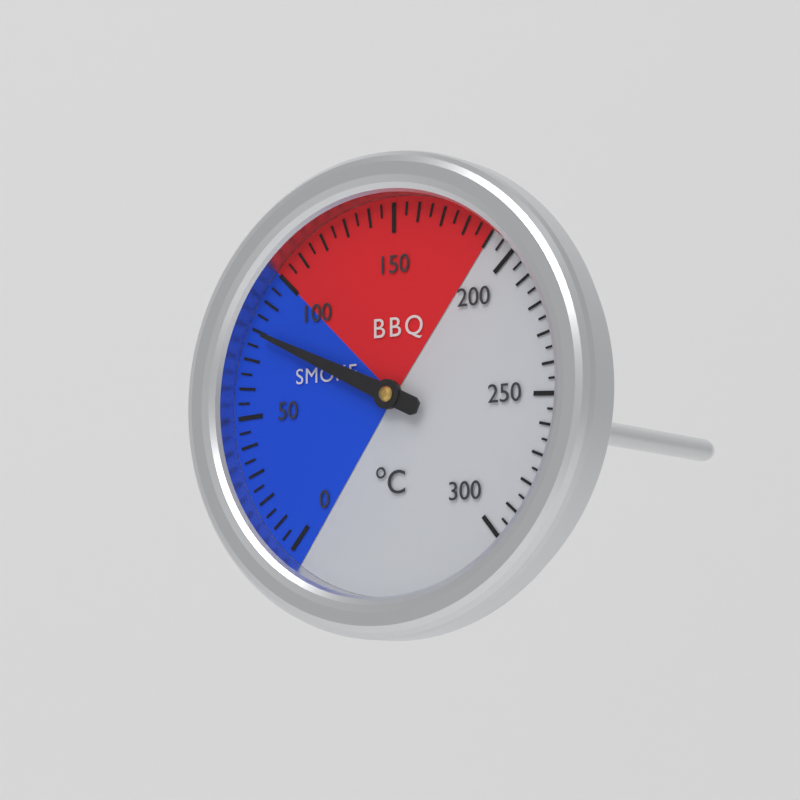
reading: 80 °C
